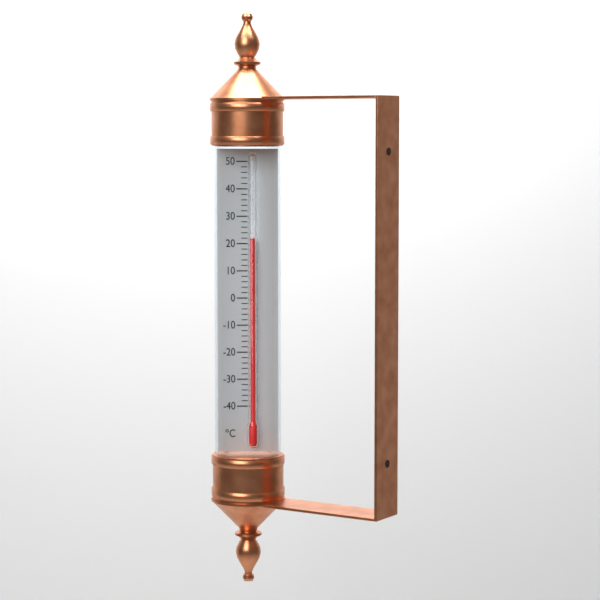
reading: 22 °C
